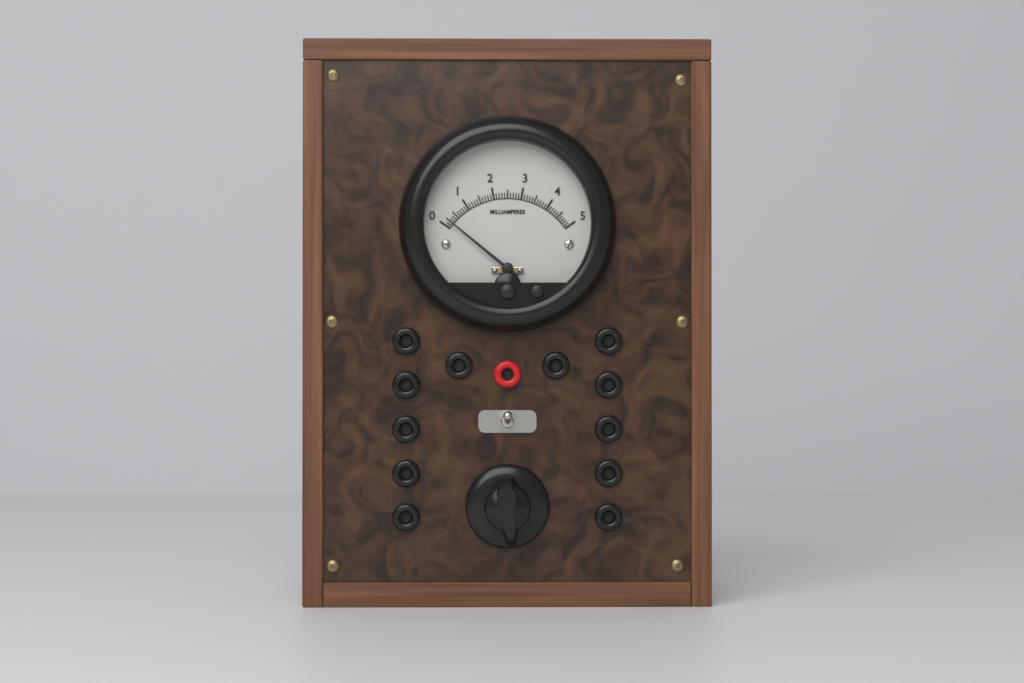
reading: 0.2 mA
